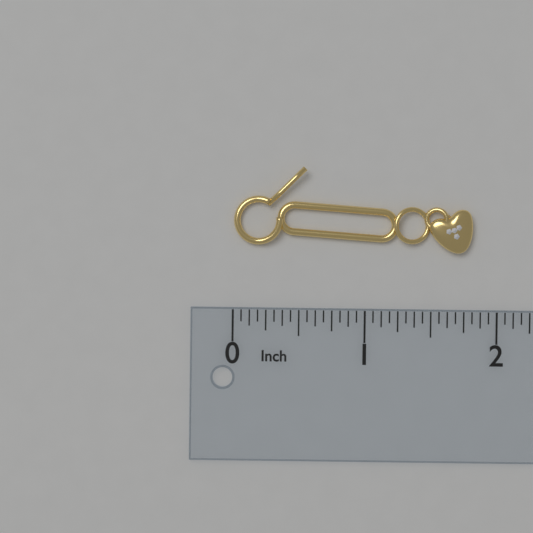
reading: 1.8125 in
